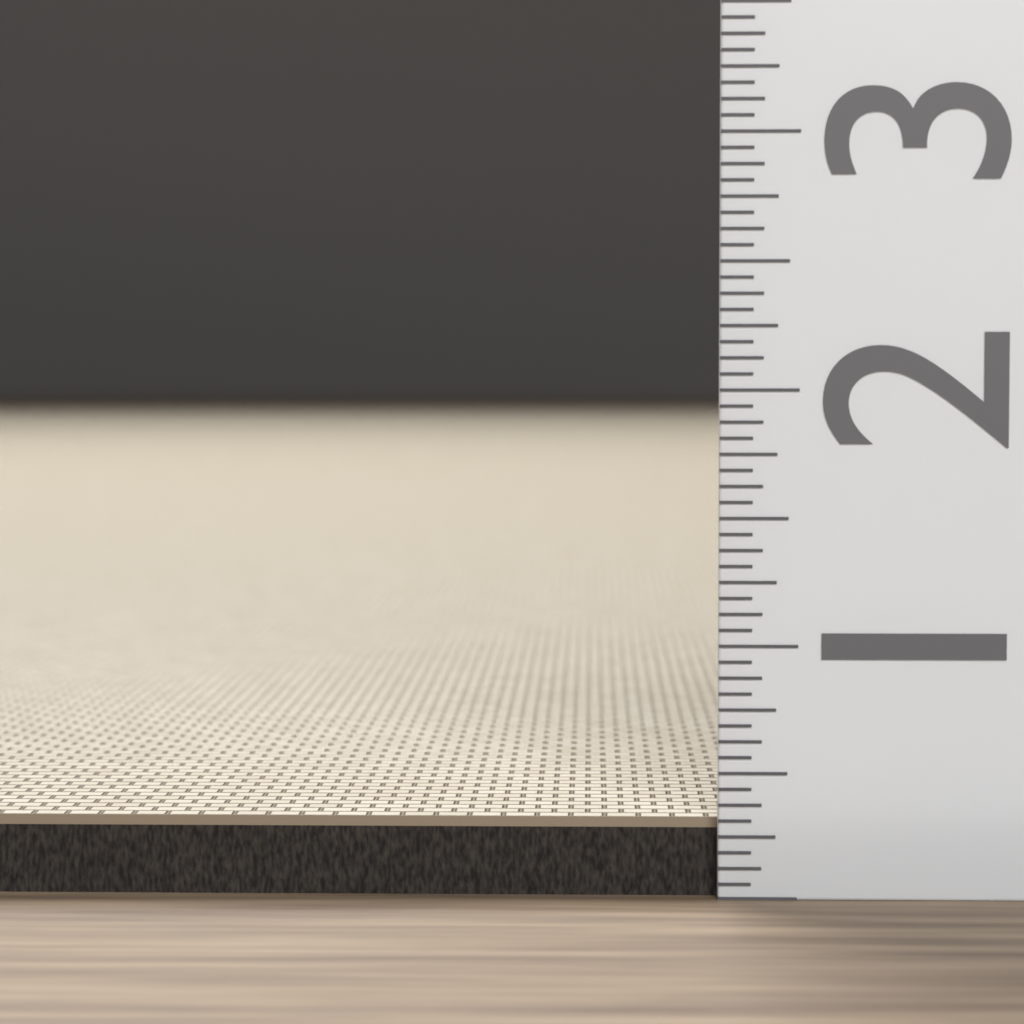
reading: 0.3125 (no unit)
